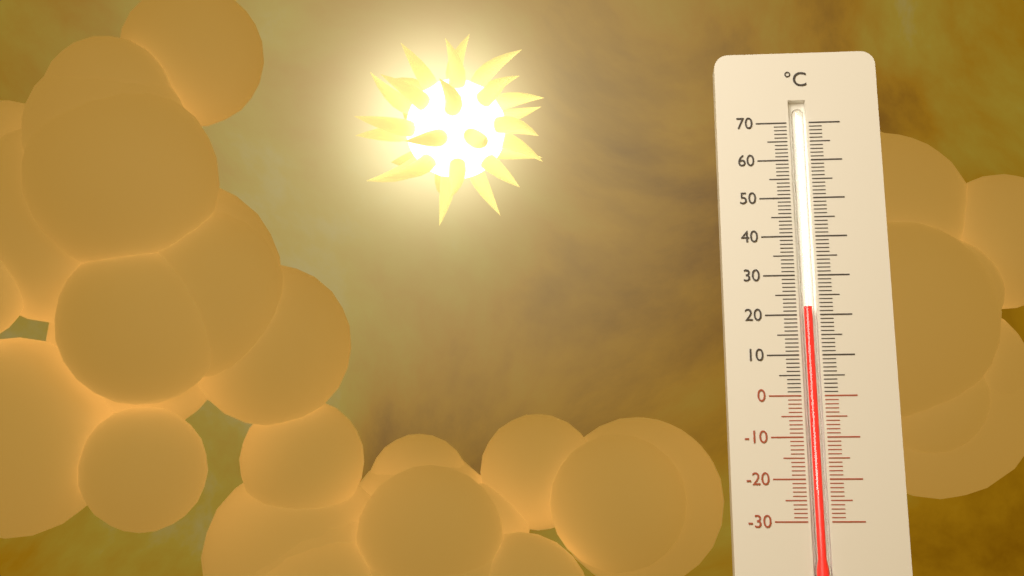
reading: 22 °C
